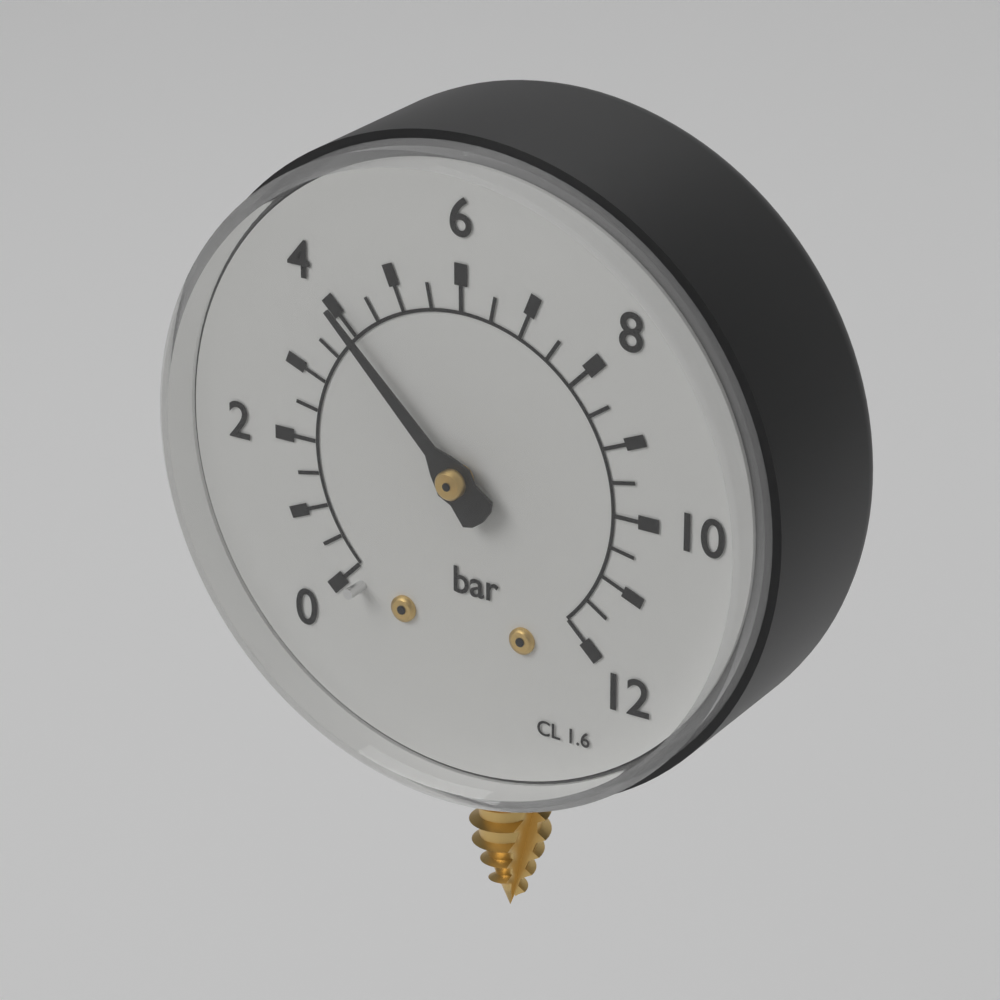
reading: 4.0 bar
